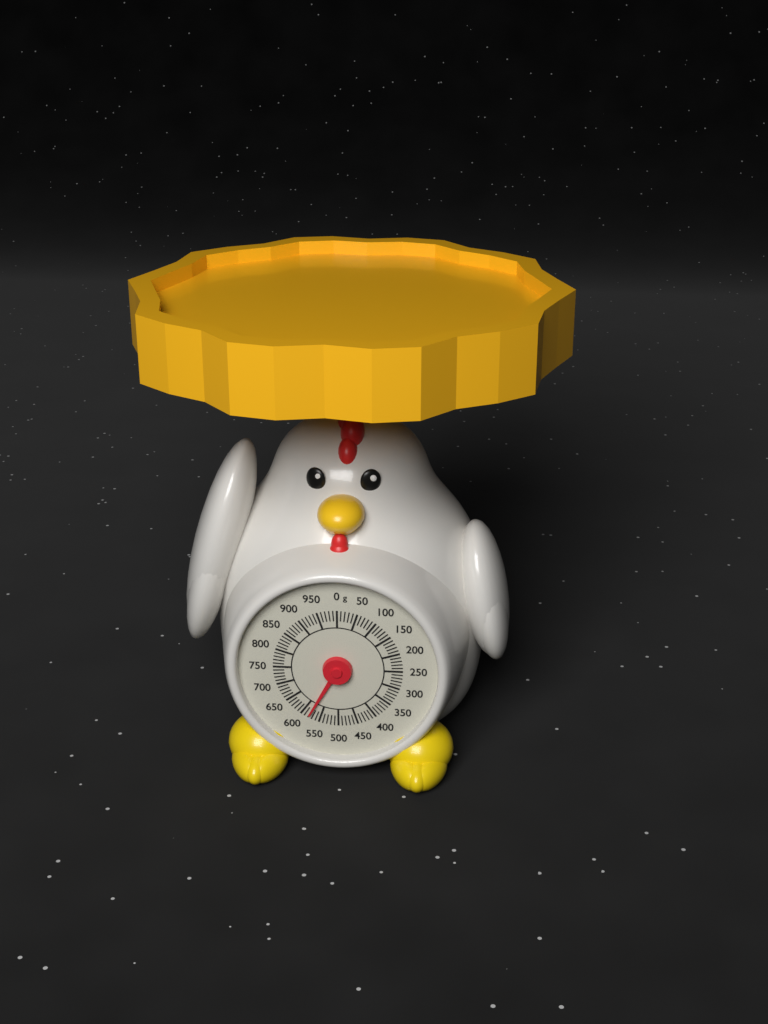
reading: 580 g
